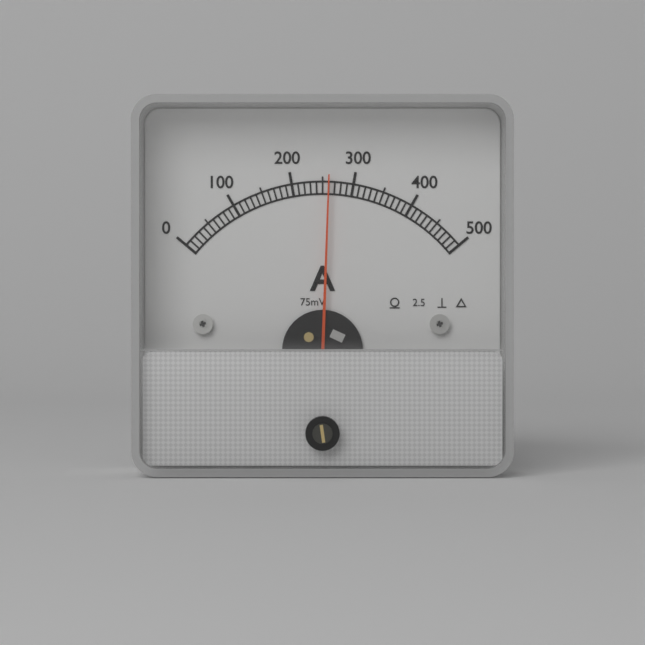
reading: 260 A
